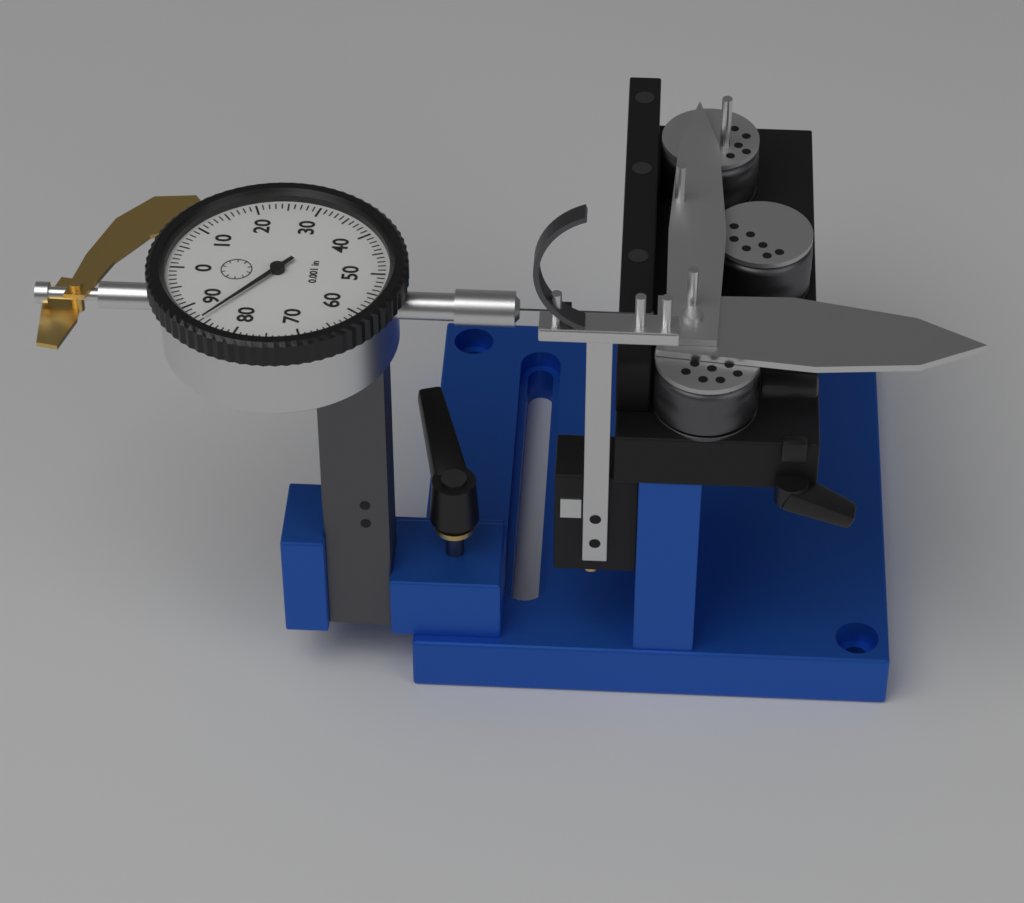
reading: 0.086 in
